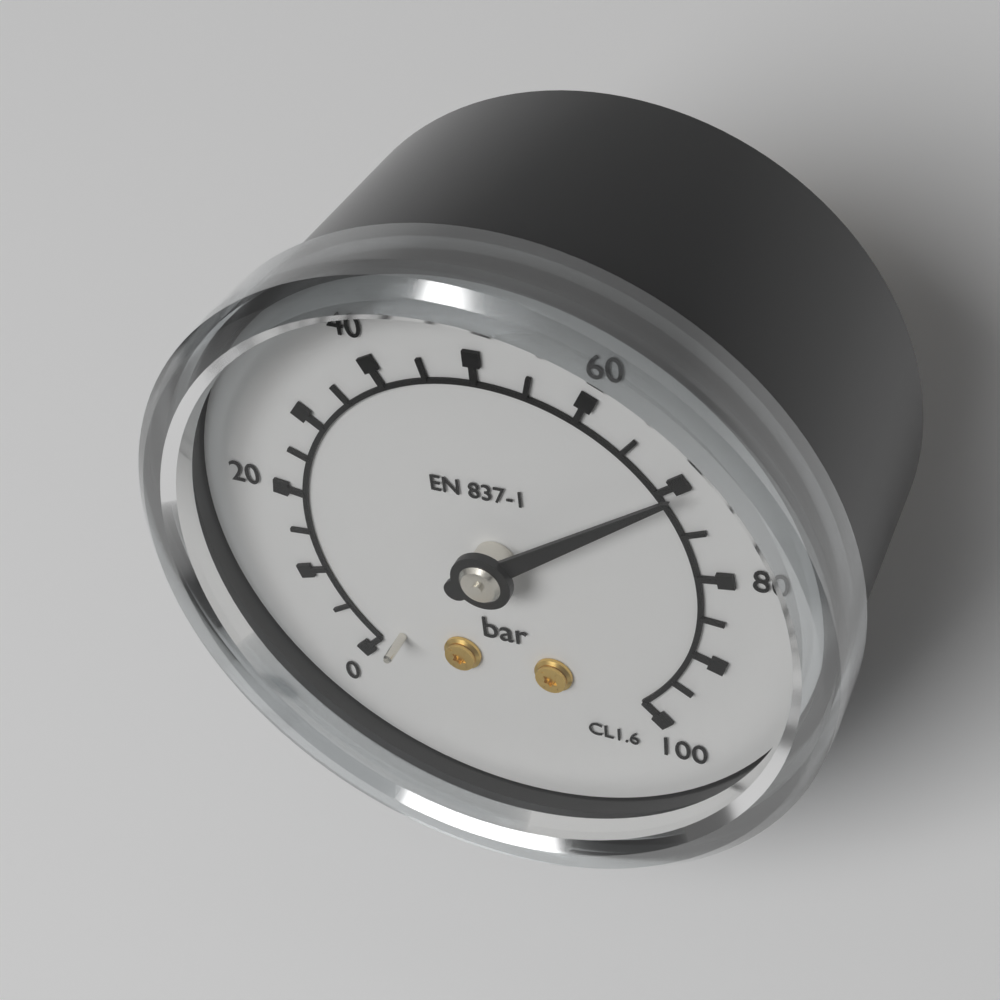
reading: 70 bar
